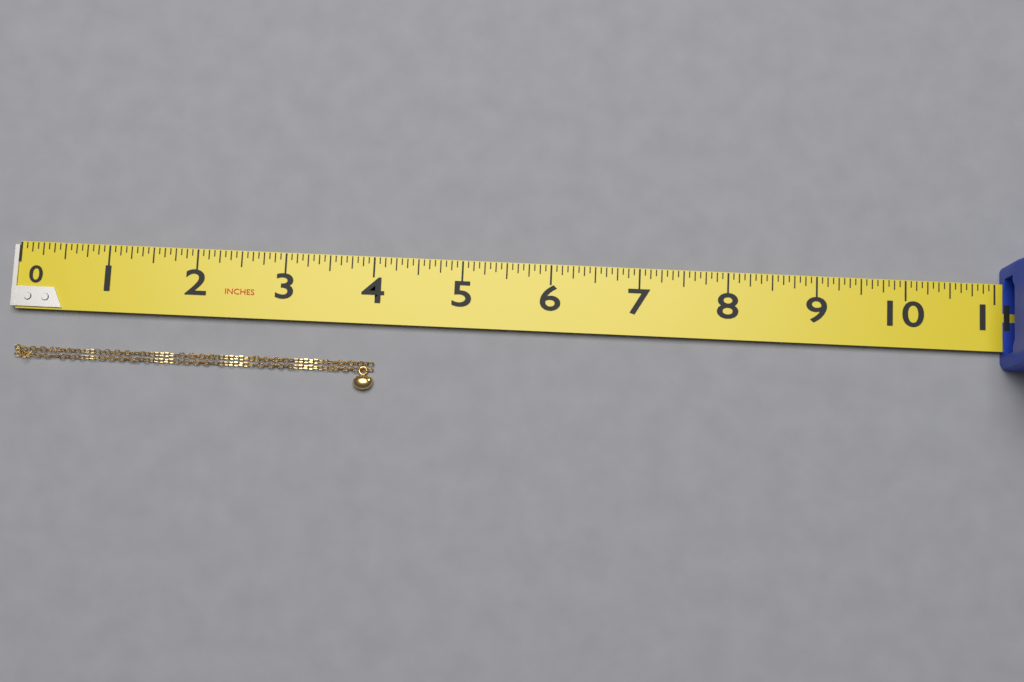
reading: 4.0625 in
